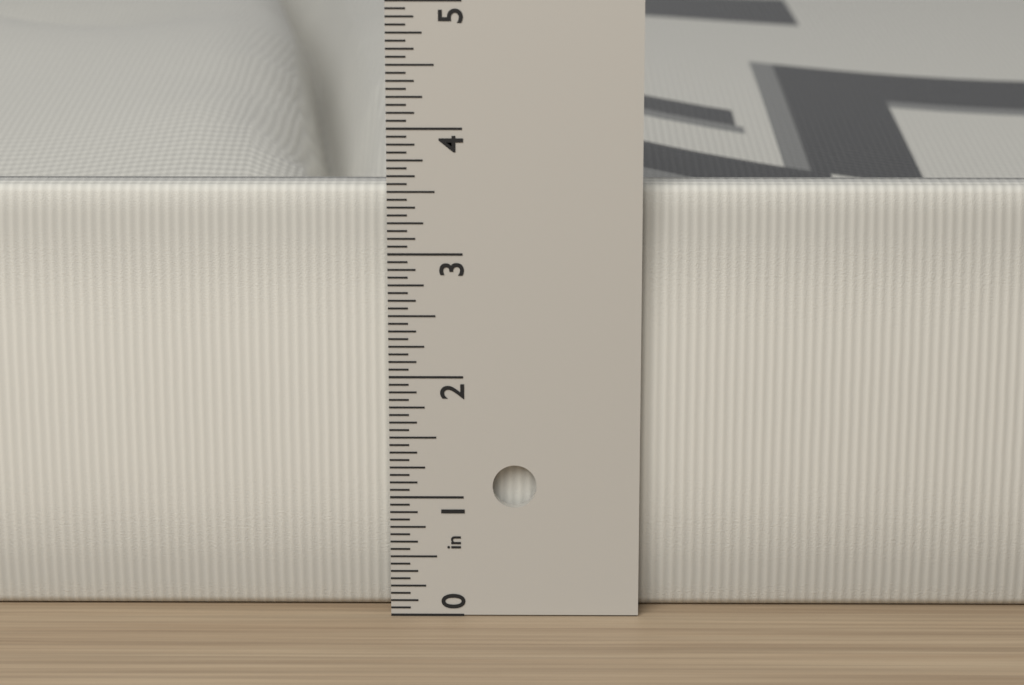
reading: 3.5000 in
